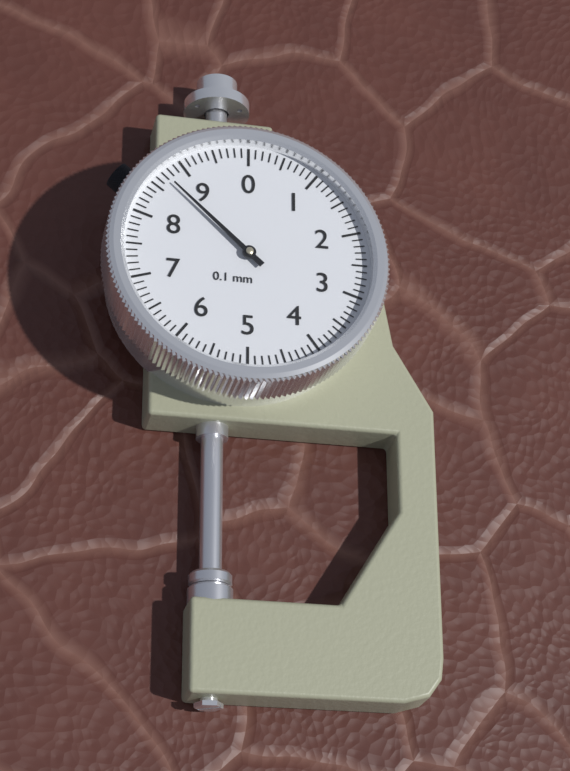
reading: 8.7 mm
